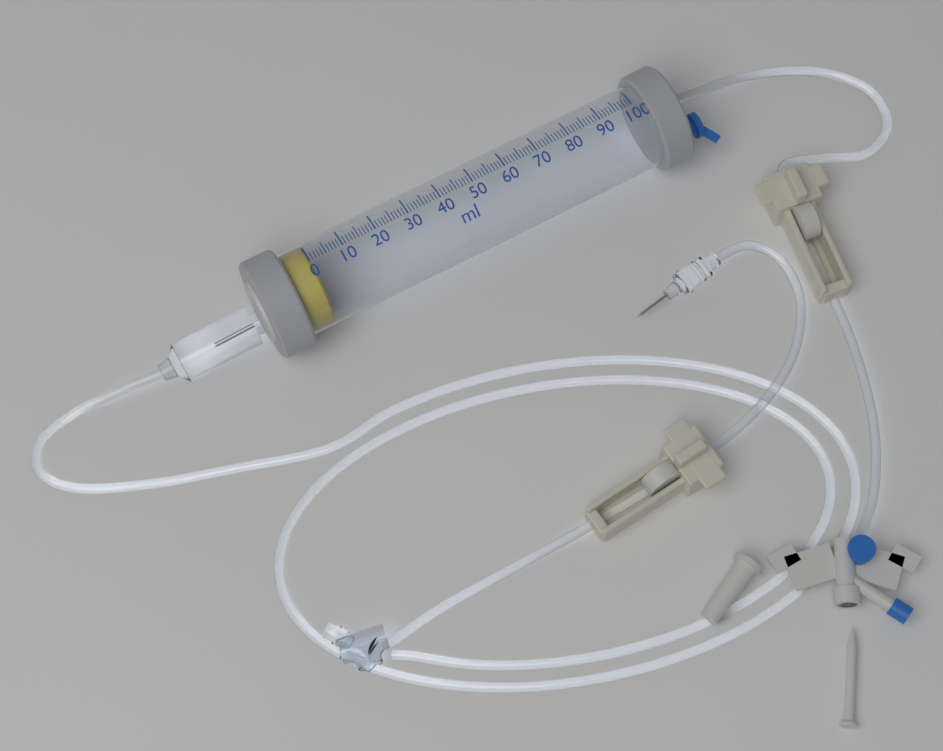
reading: 0 ml
